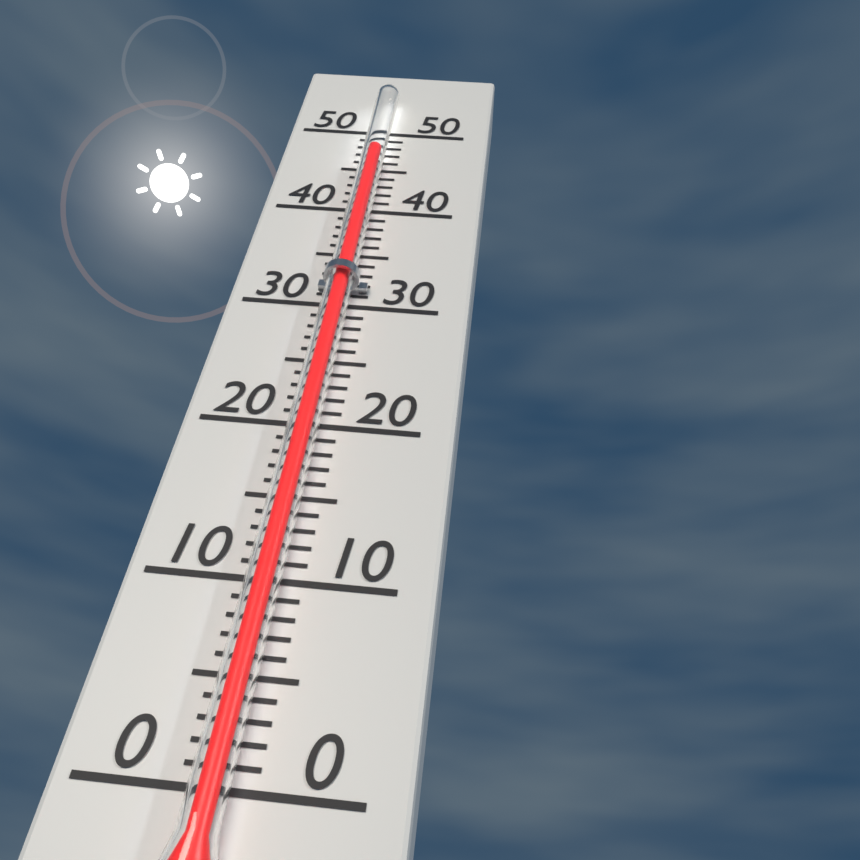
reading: 46 (no unit)
